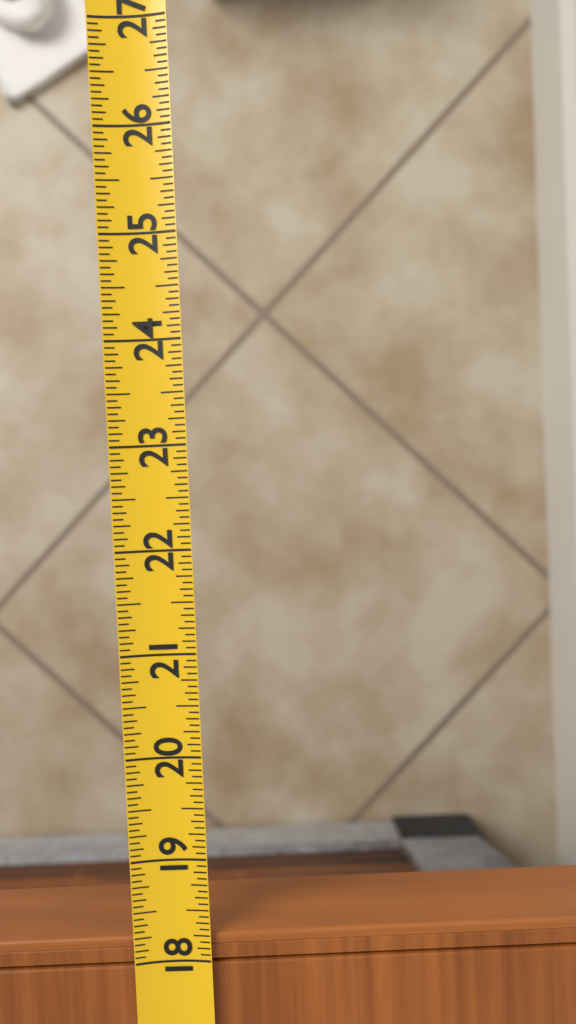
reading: 18.2500 (no unit)
